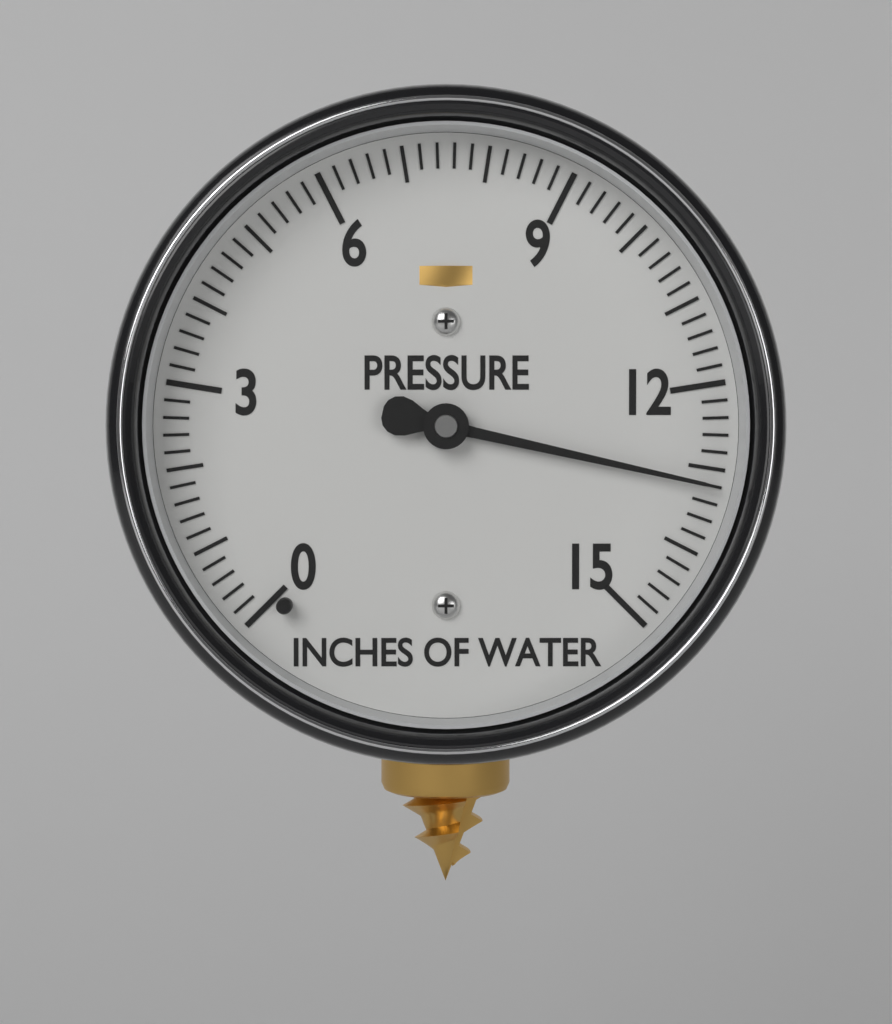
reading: 13.2 inches of water
